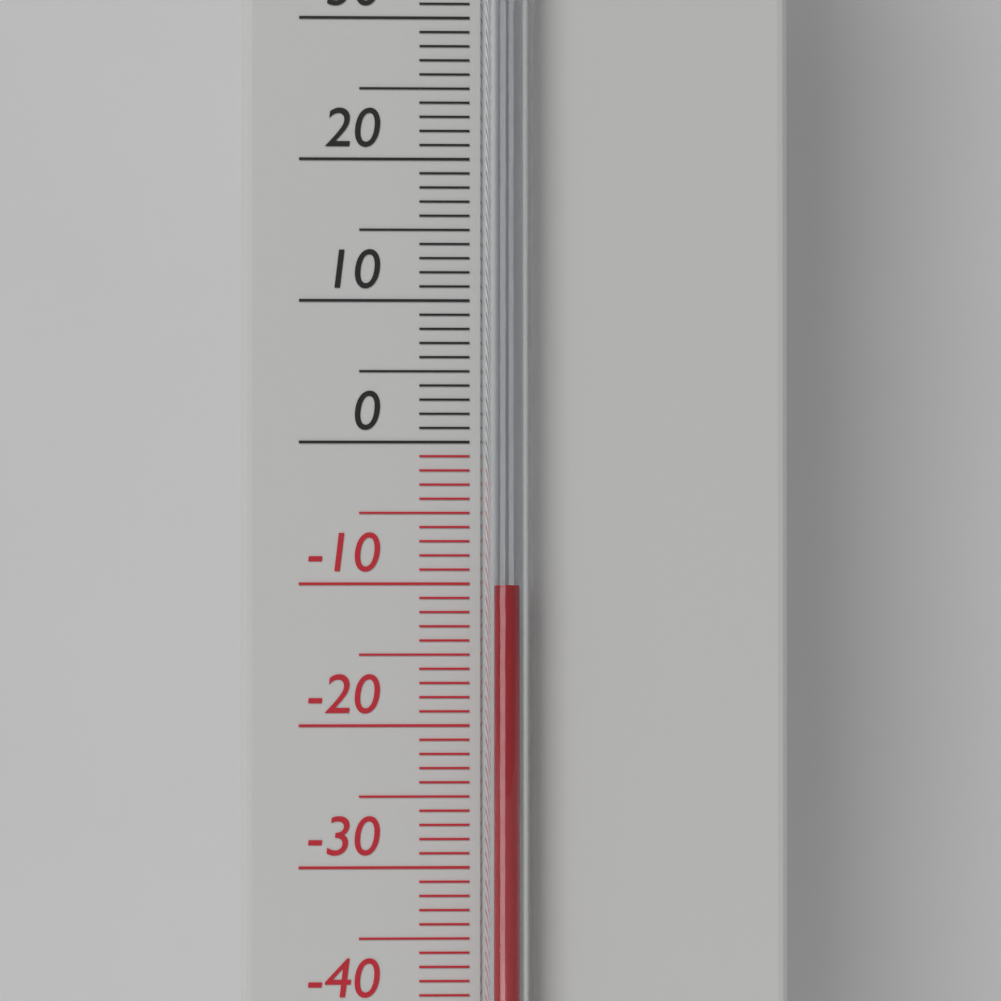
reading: -10 °C
